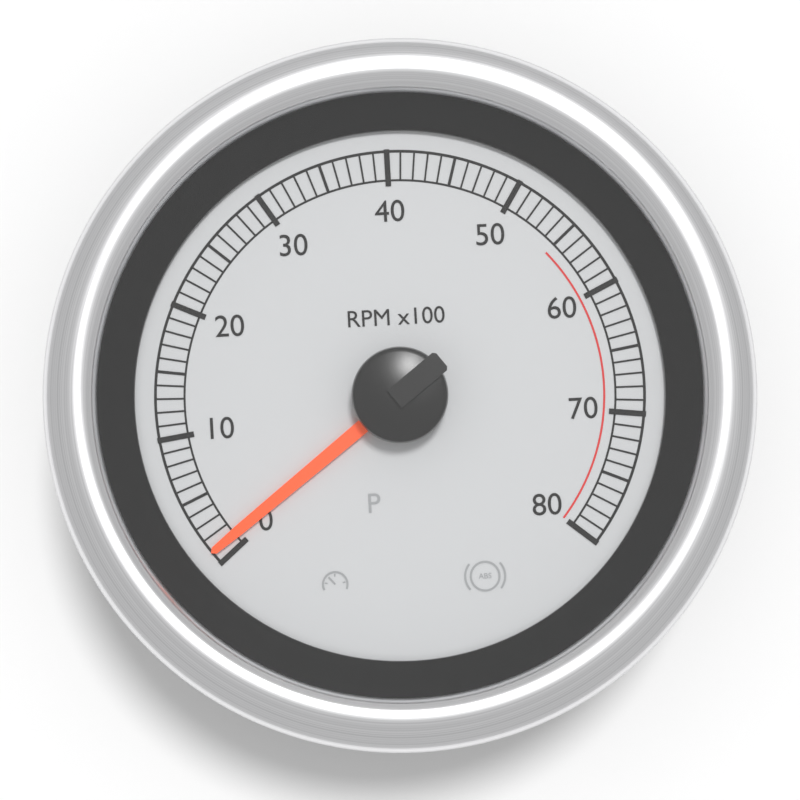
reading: 1 RPM x100
